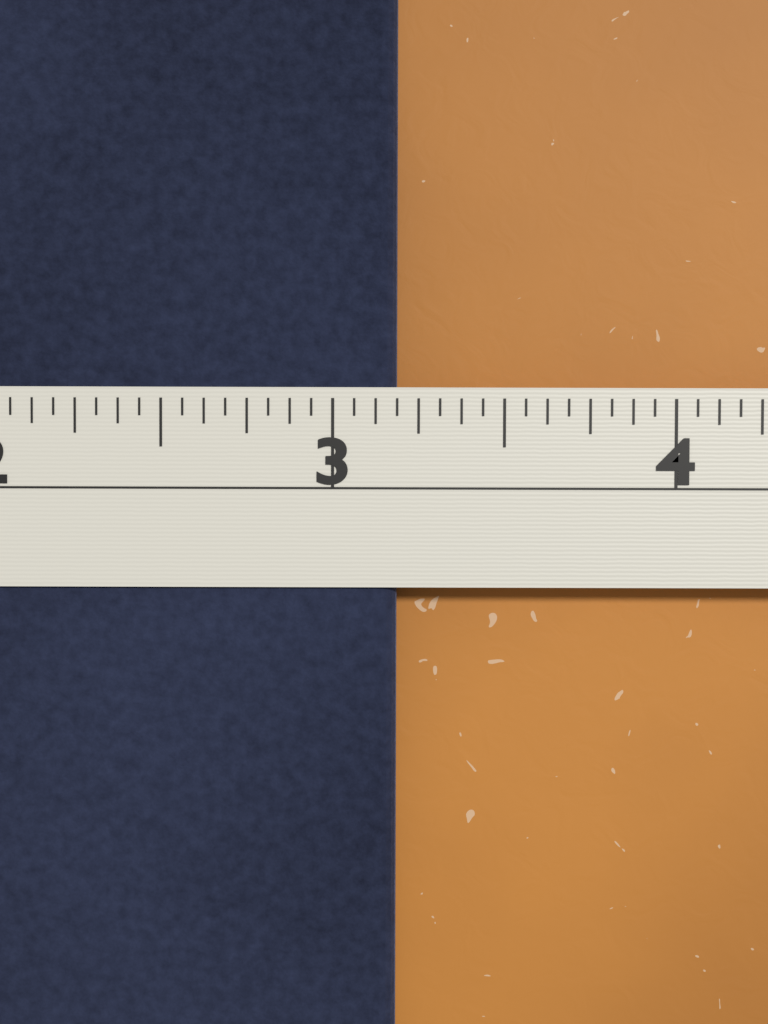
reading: 3.1875 in
